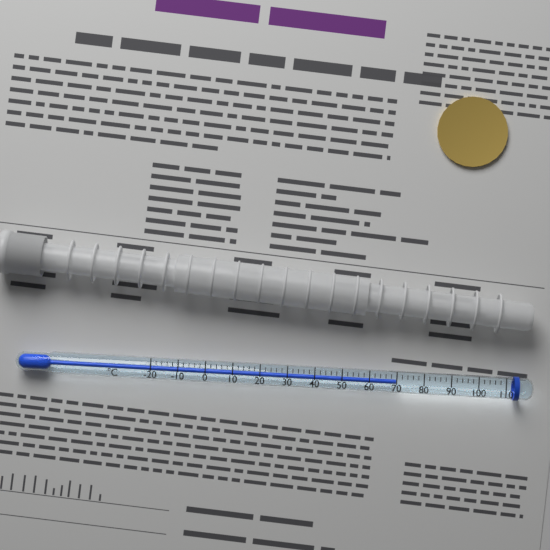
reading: 70 °C
